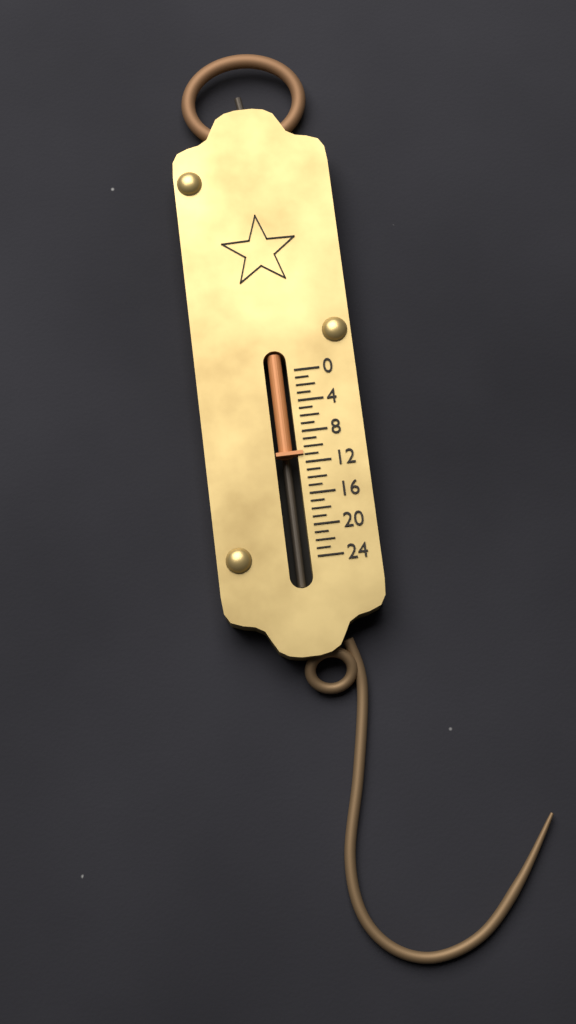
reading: 11 (no unit)
